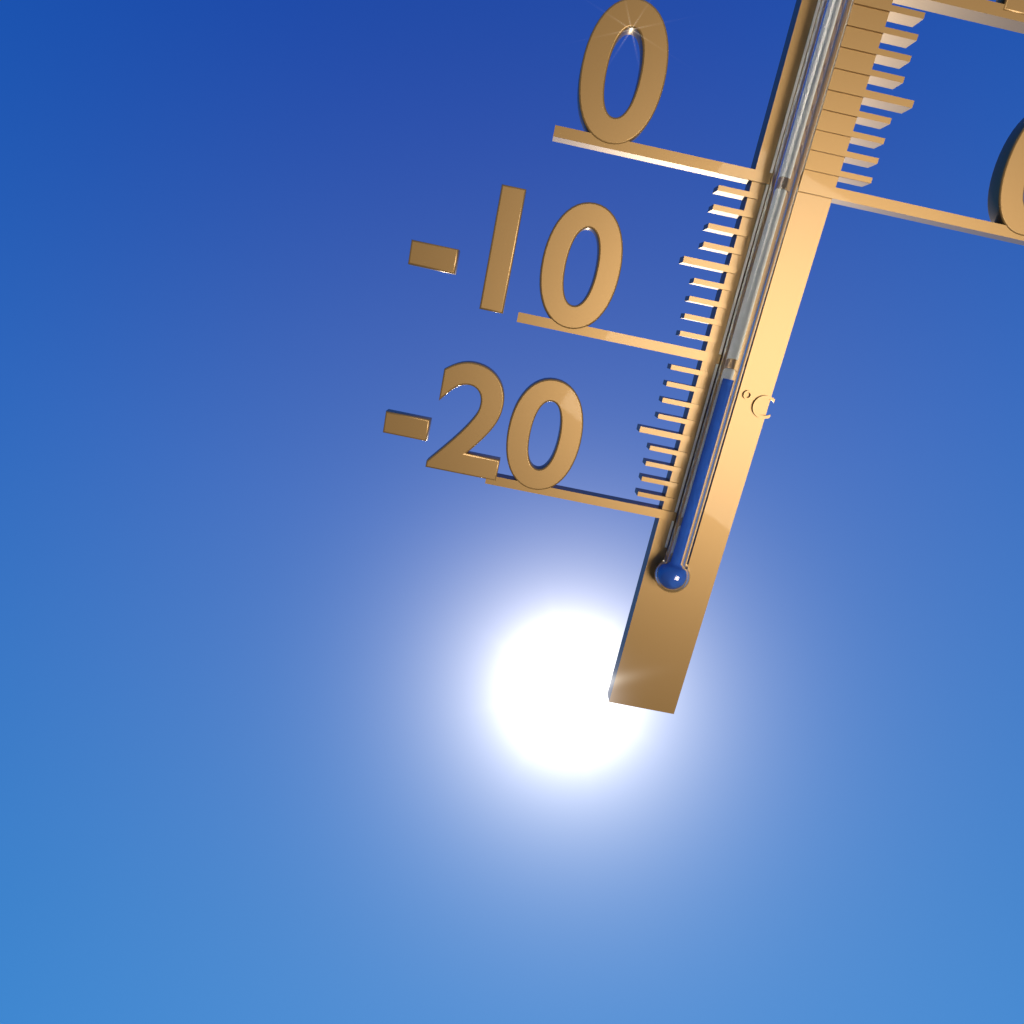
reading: -11 °C
